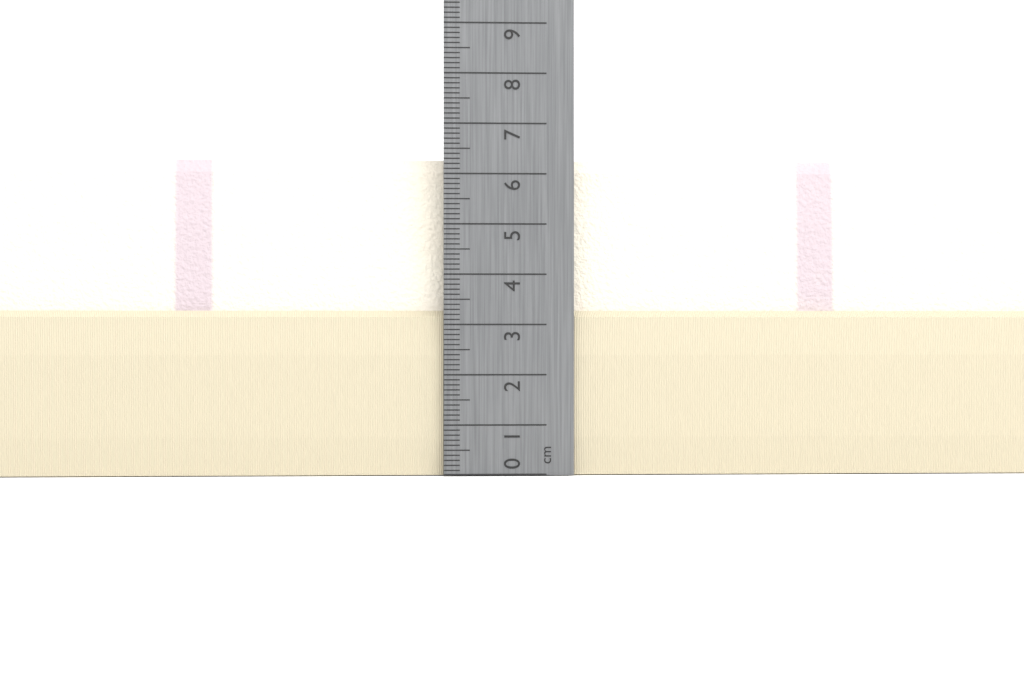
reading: 6.3 cm
